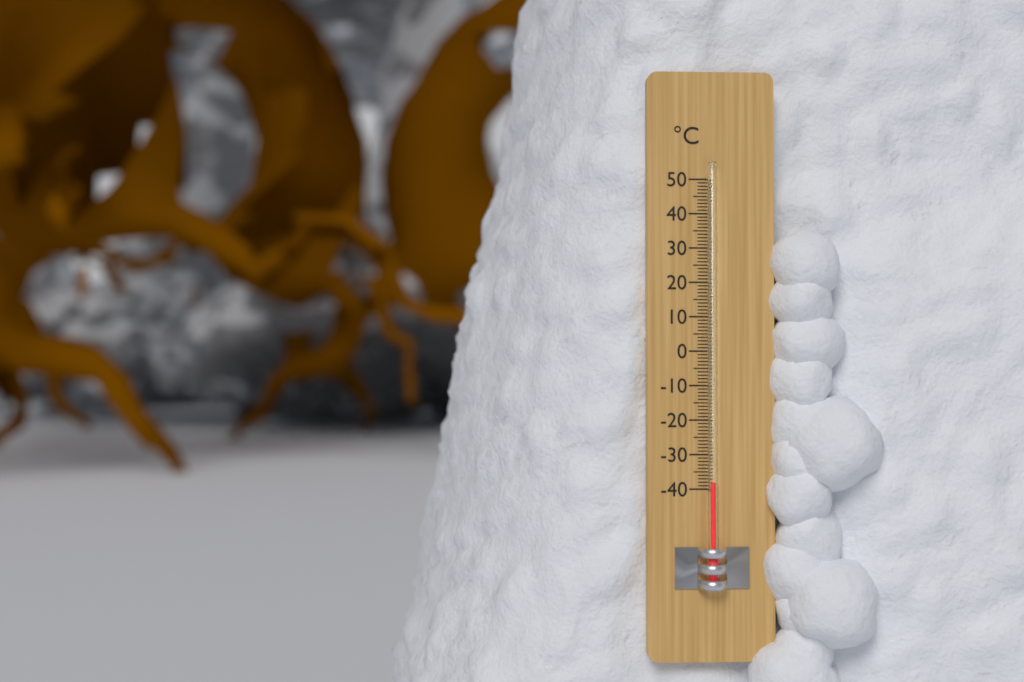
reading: -38 °C
